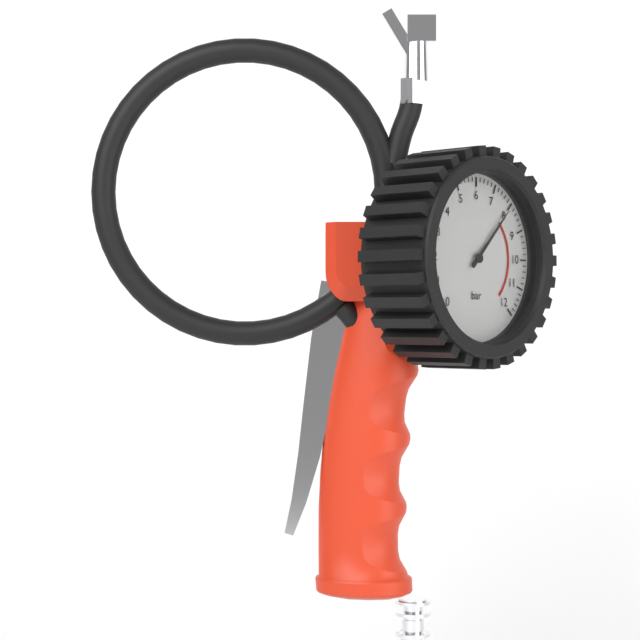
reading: 8.0 bar
